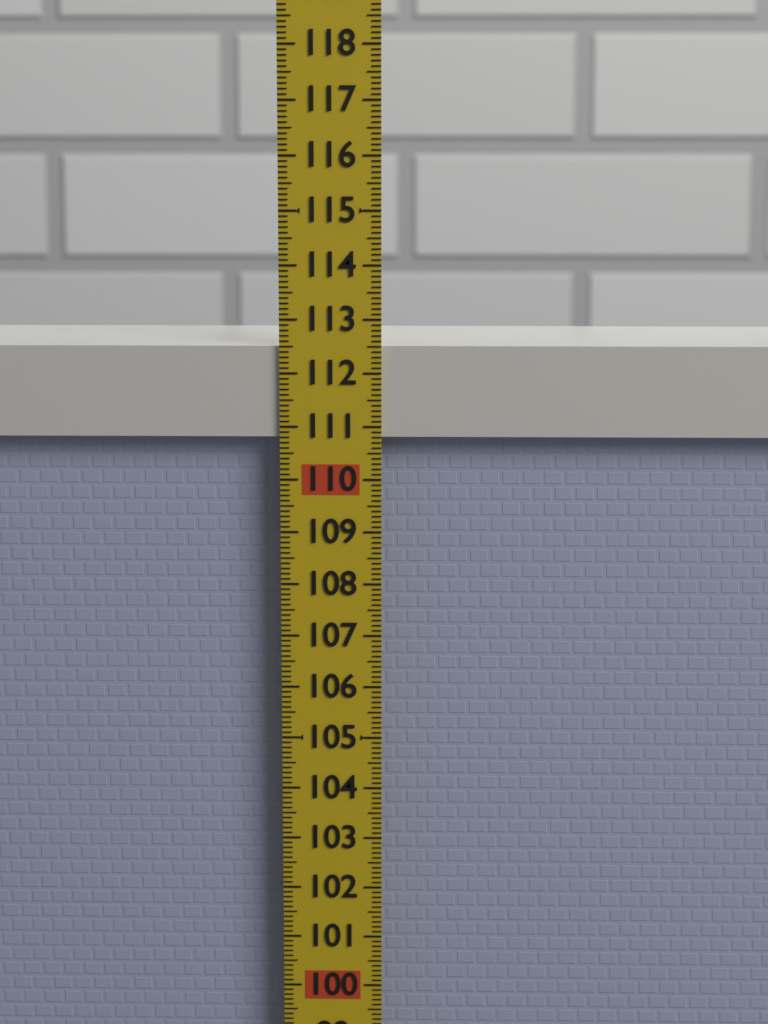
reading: 112.5 (no unit)
